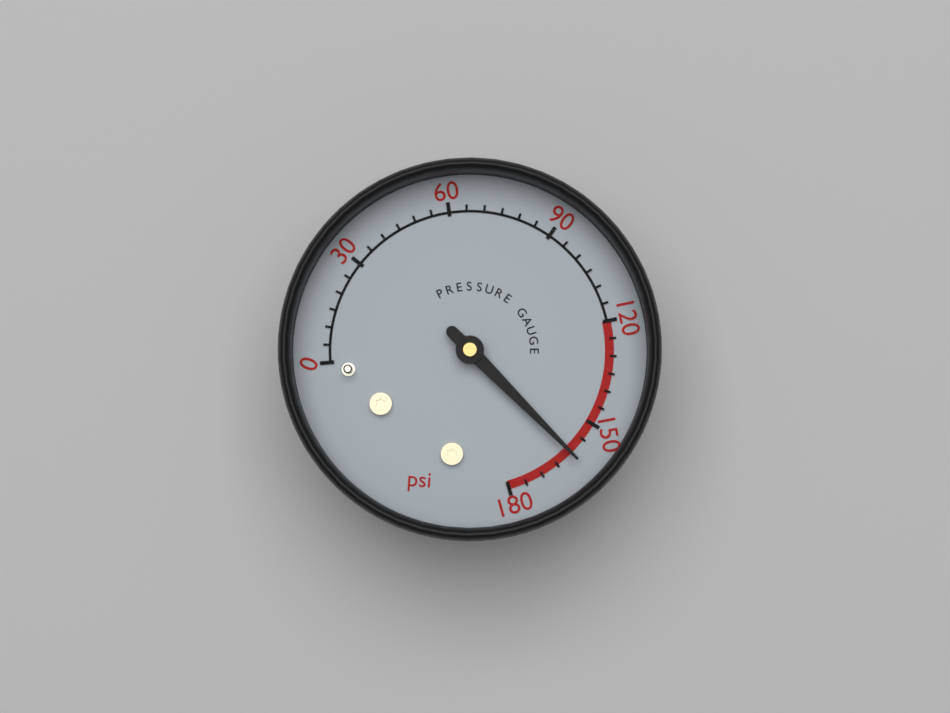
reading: 160 psi
